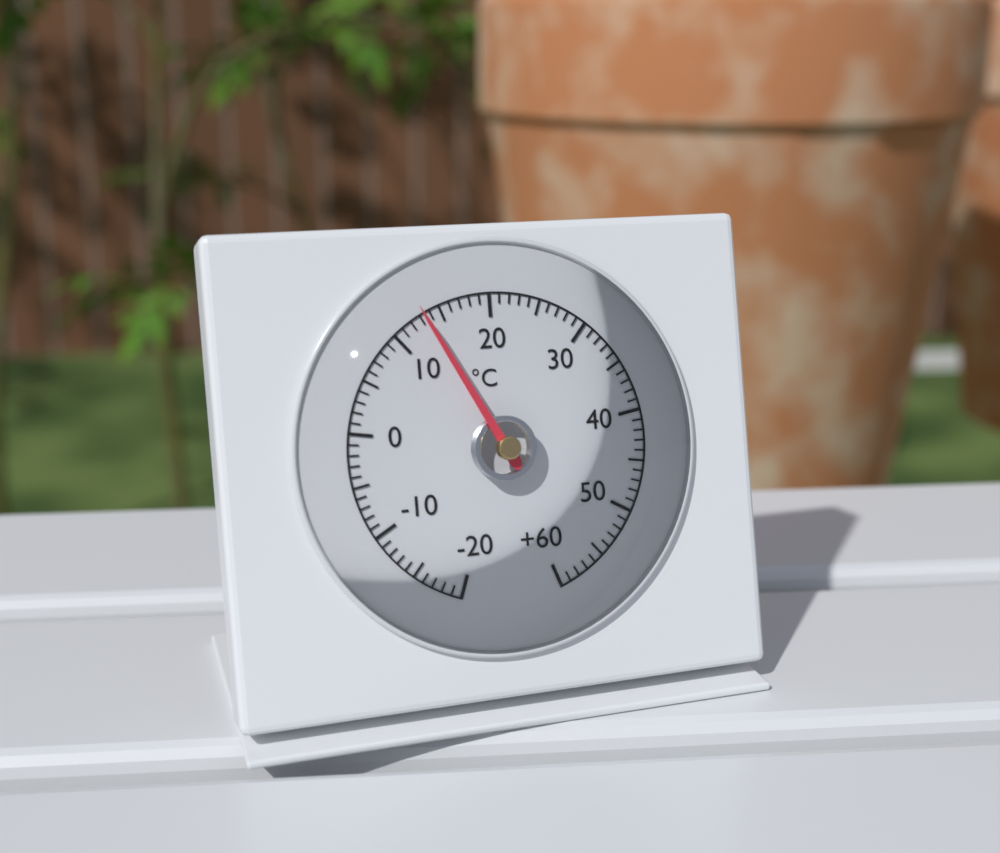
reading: 13 °C
